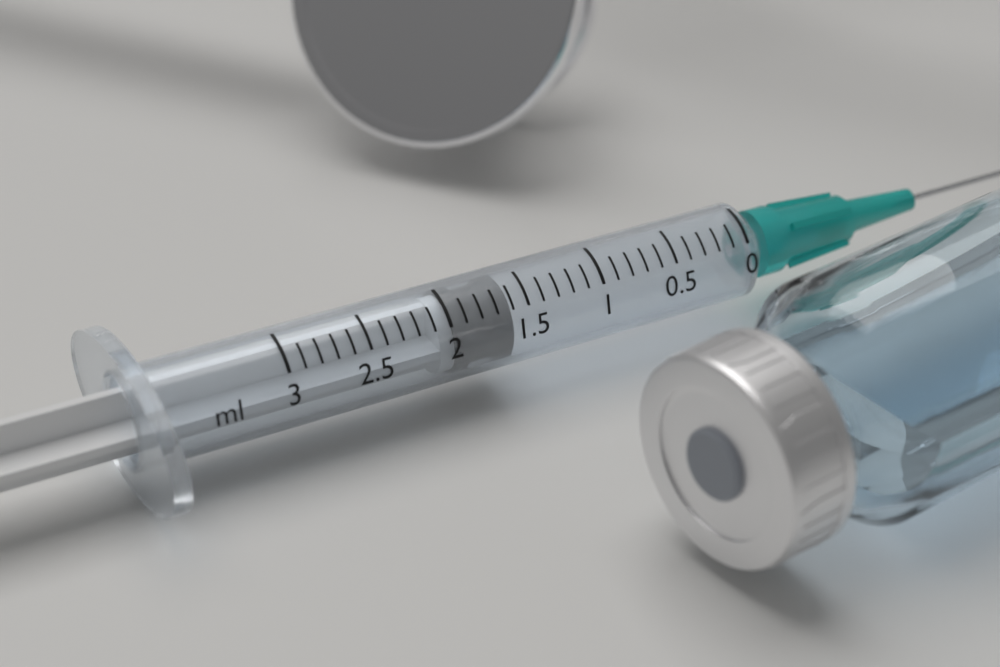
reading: 1.6 ml
